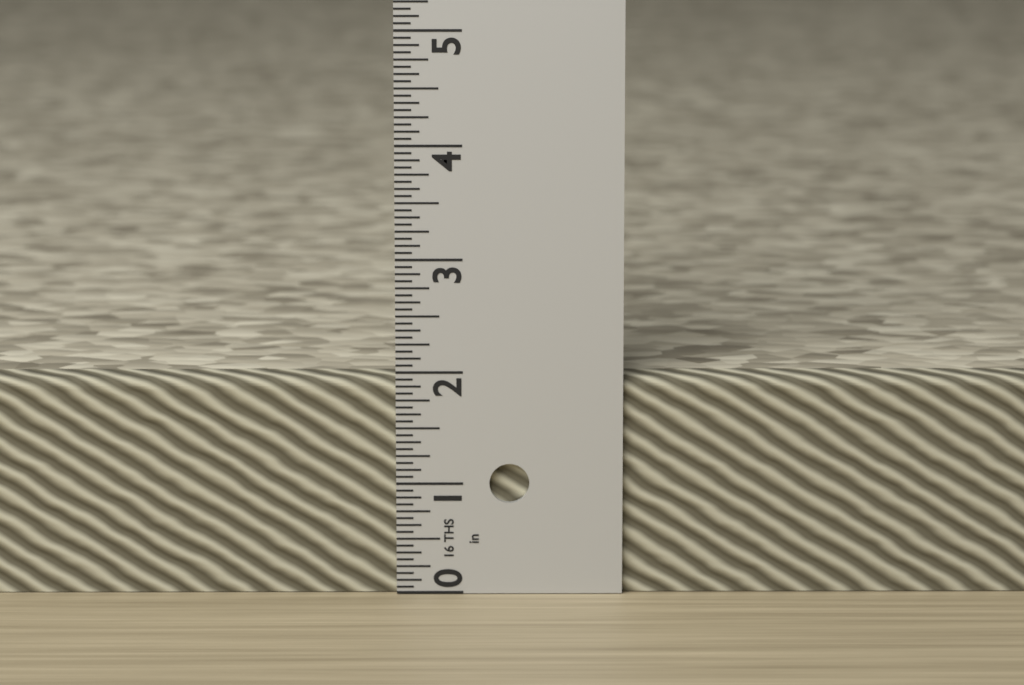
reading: 1.9375 in
